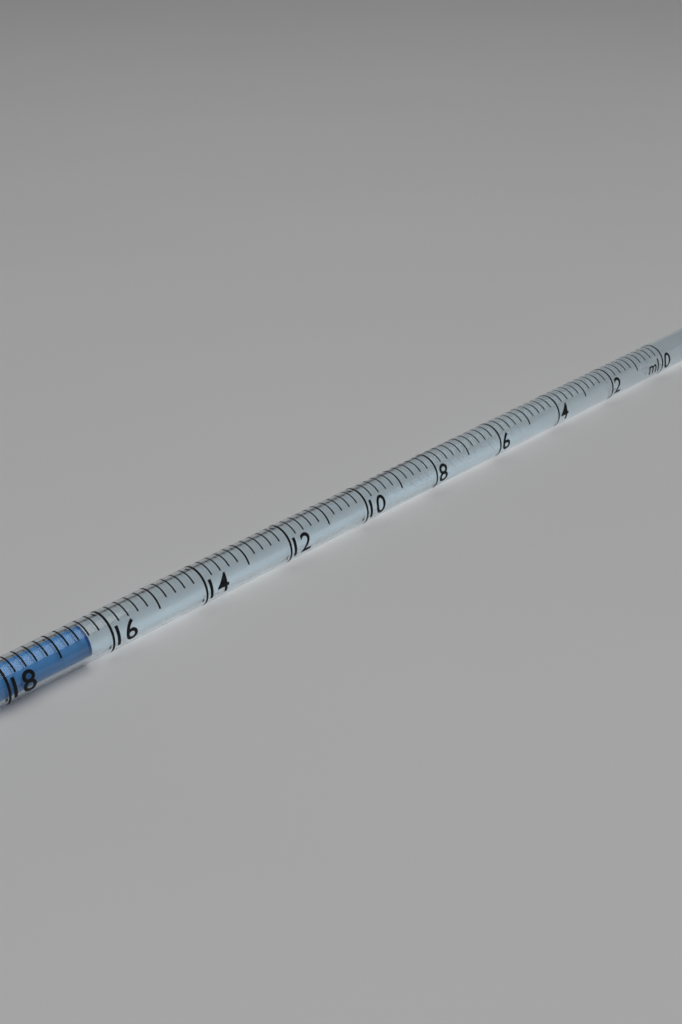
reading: 16.4 ml
